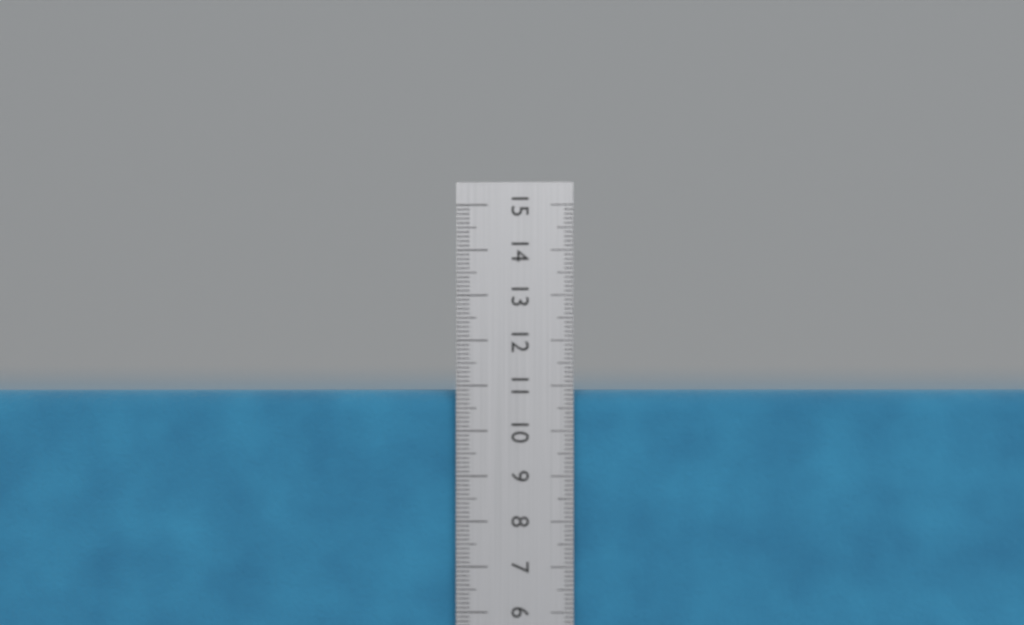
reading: 10.9 cm
